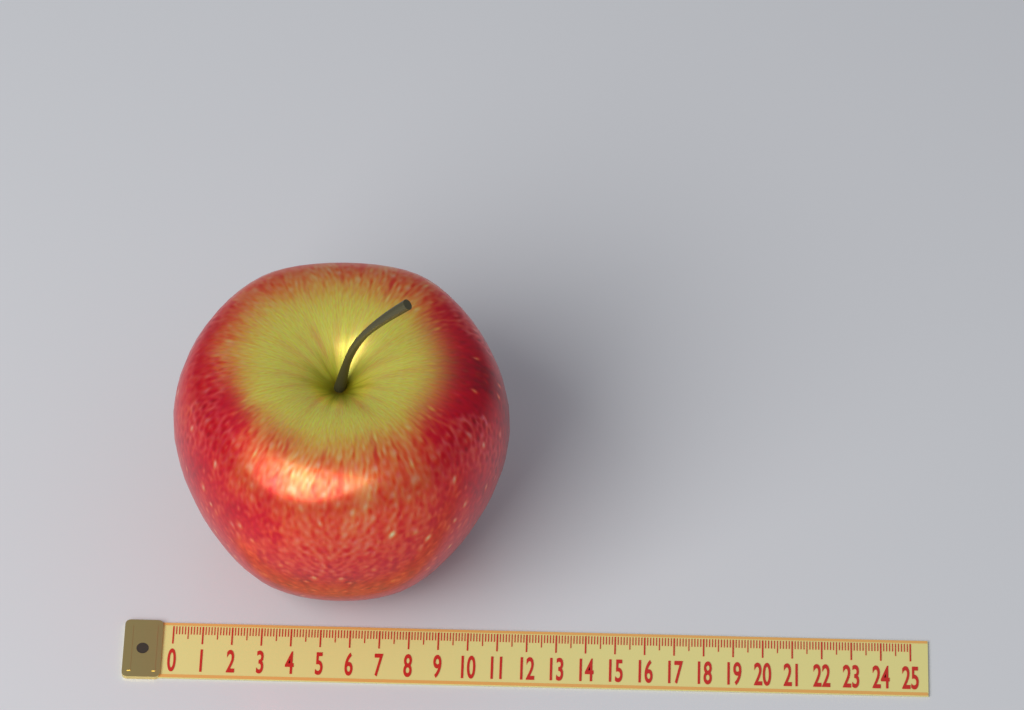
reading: 11.3 (no unit)
